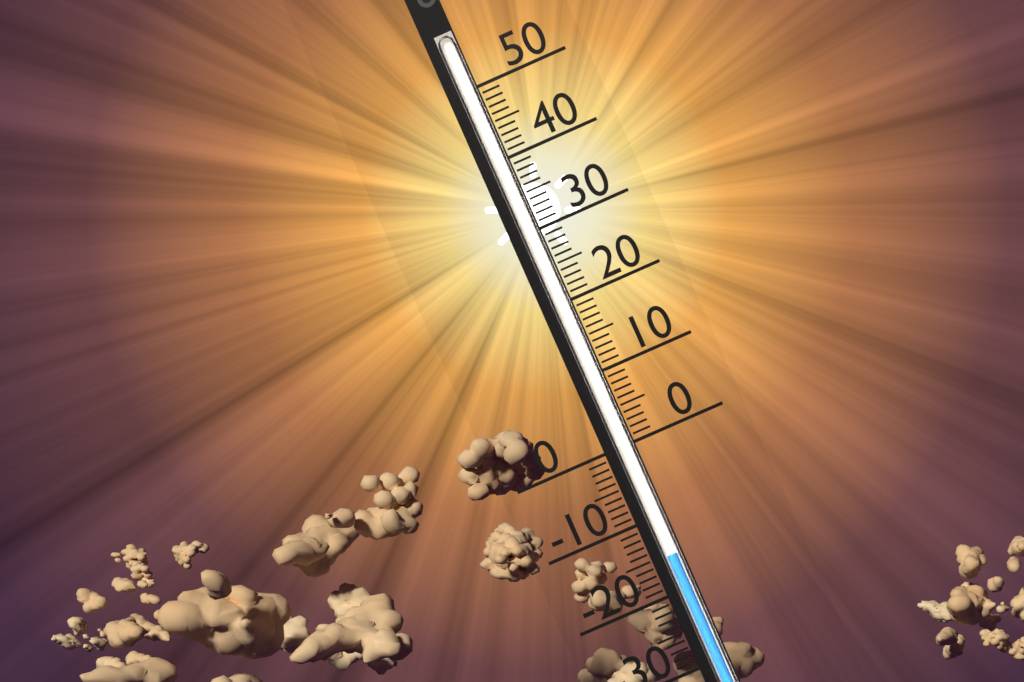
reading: -15 (no unit)
